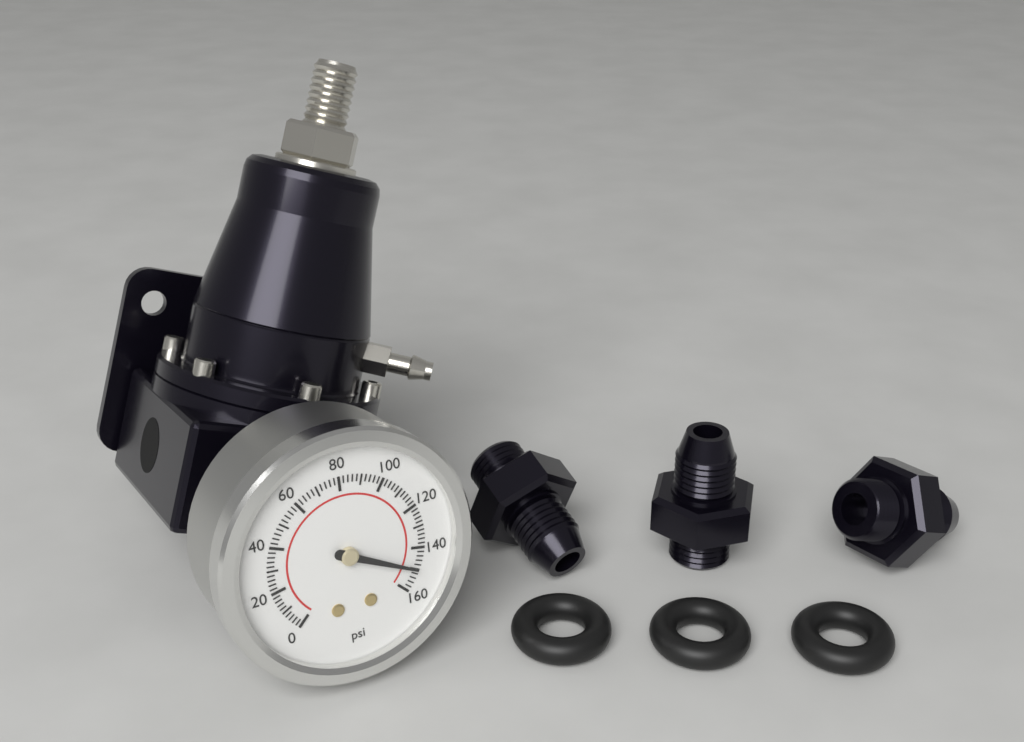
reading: 150 psi
